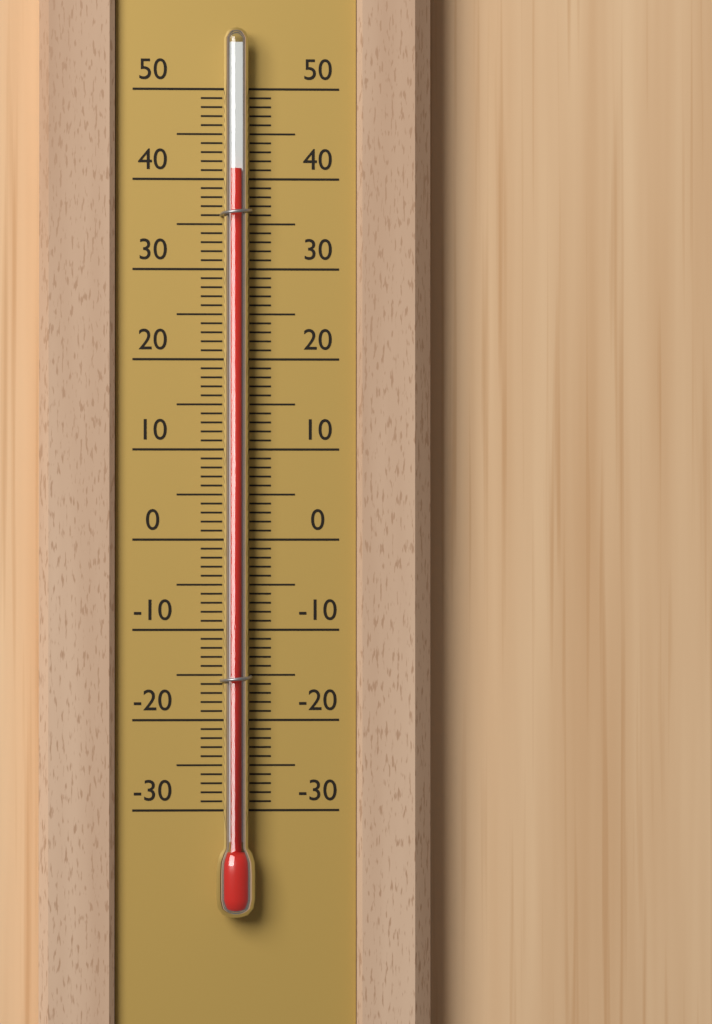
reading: 41 (no unit)
